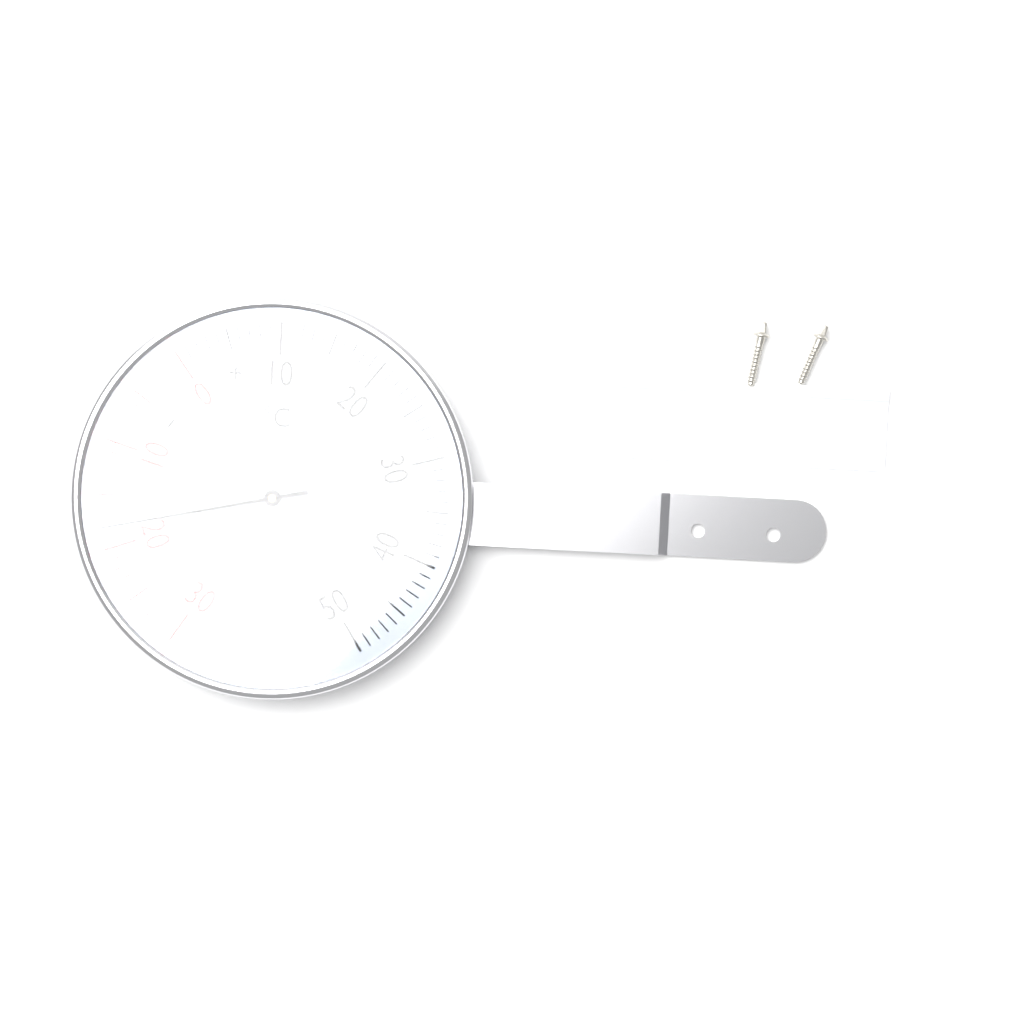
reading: -18 °C
